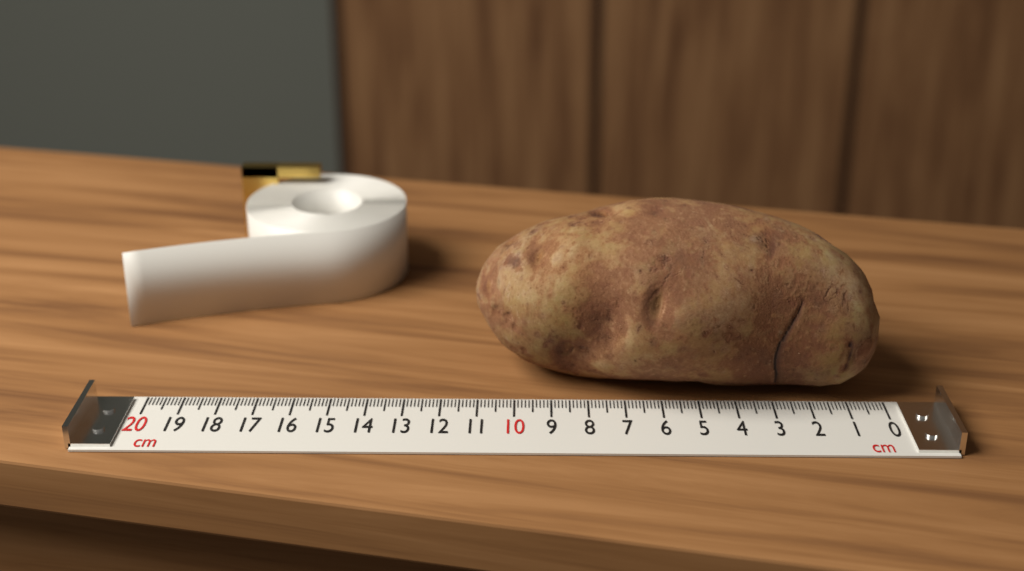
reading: 11.1 cm
